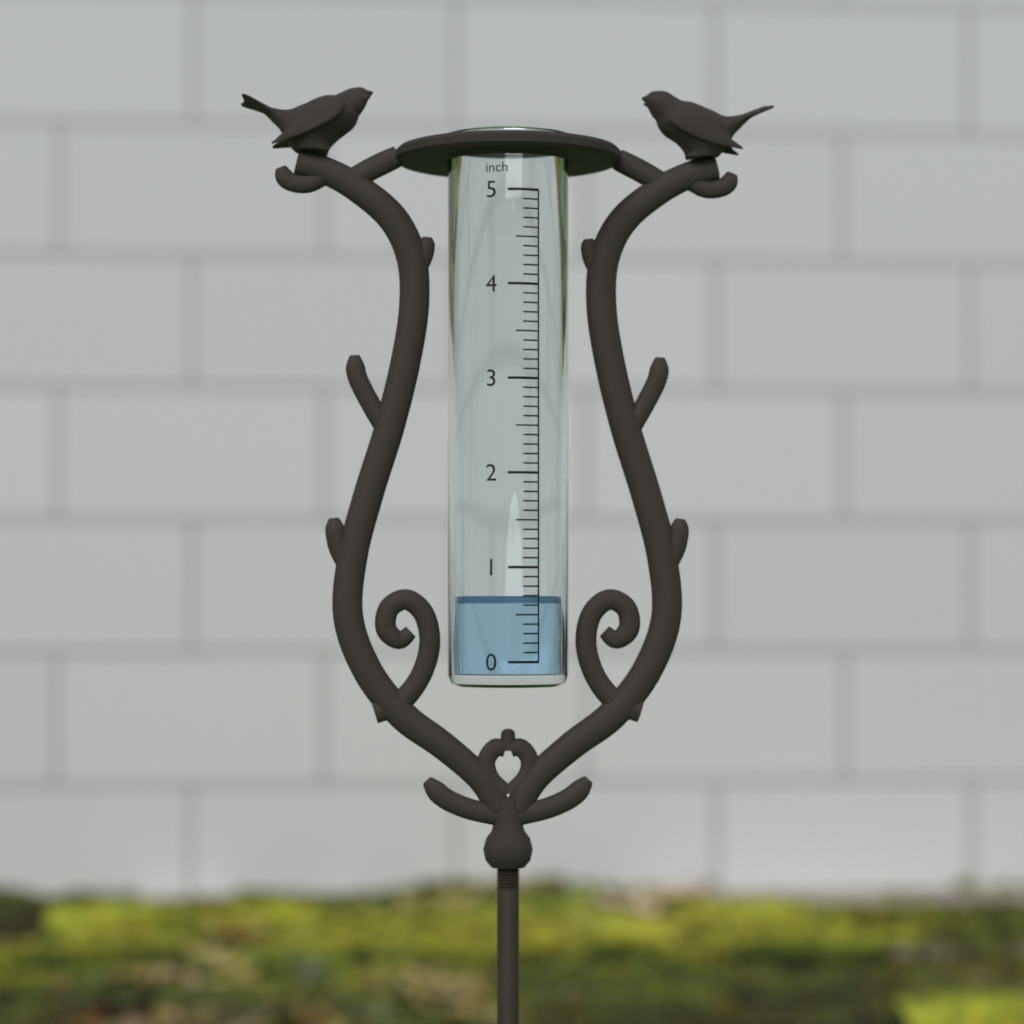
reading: 0.7 inch
